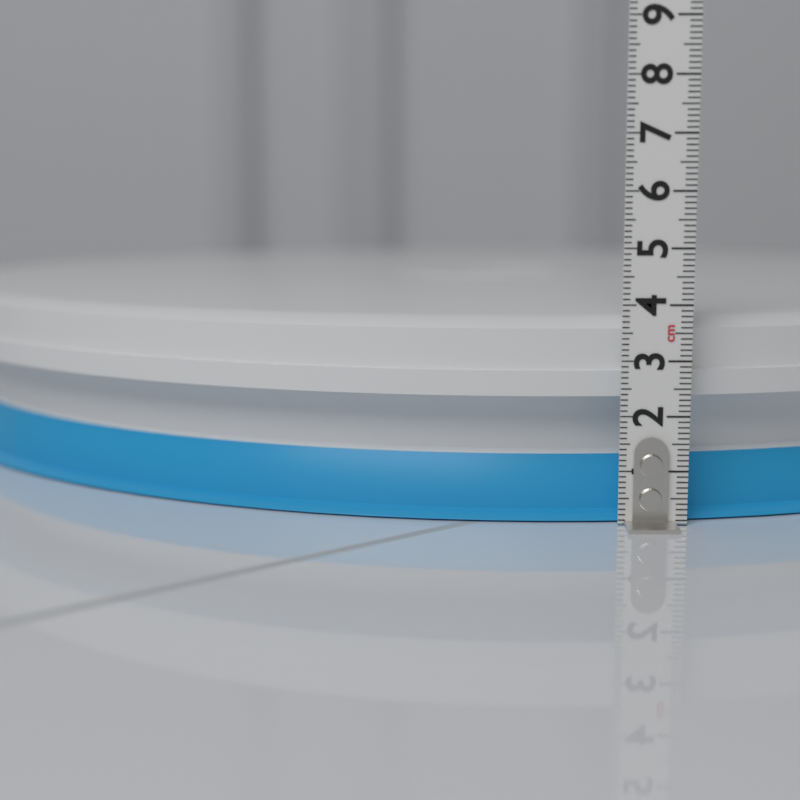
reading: 3.8 cm
